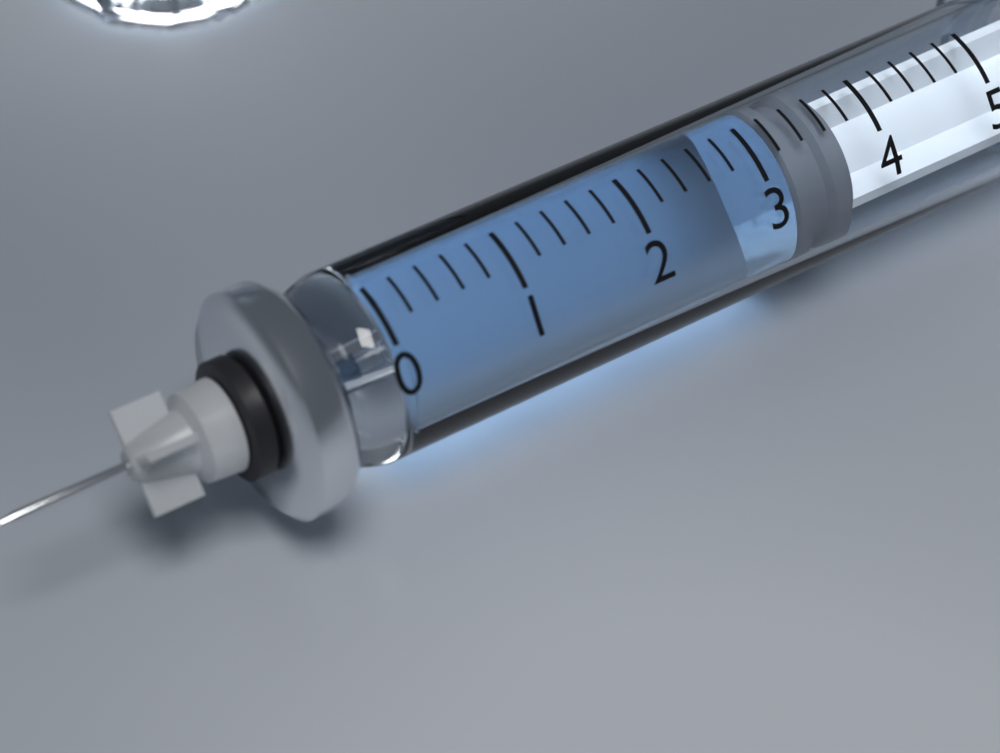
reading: 3.2 (no unit)
